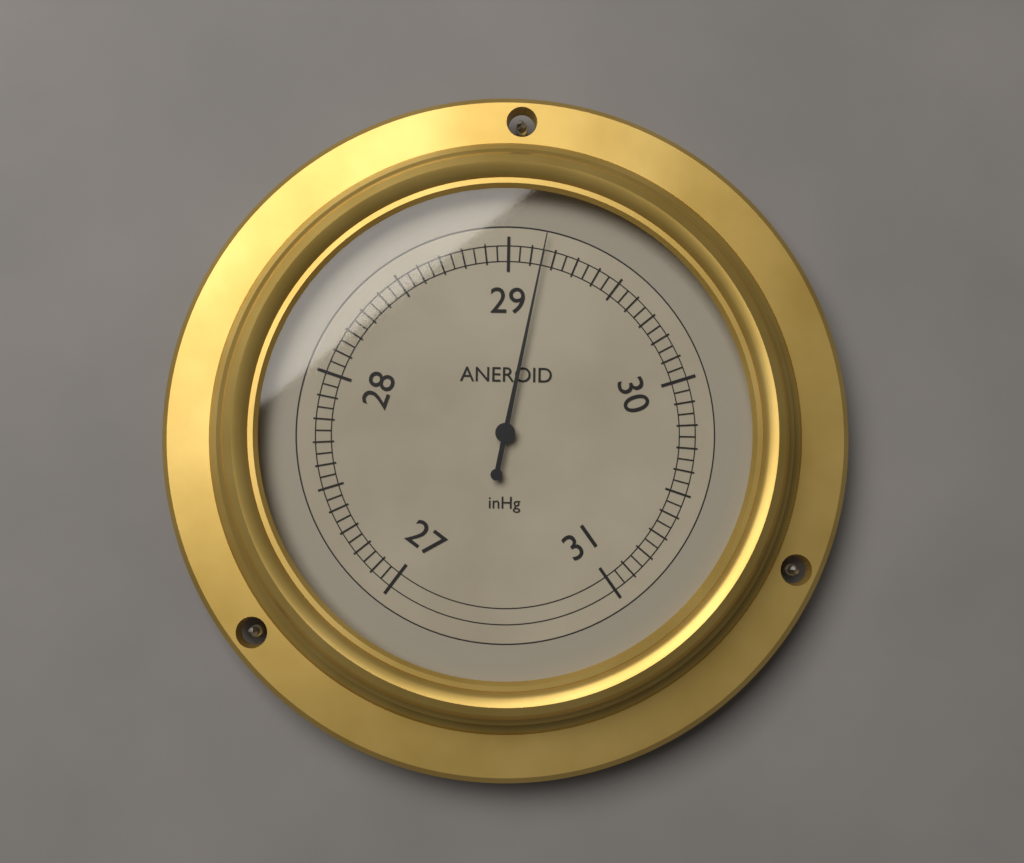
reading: 29.15 inHg
